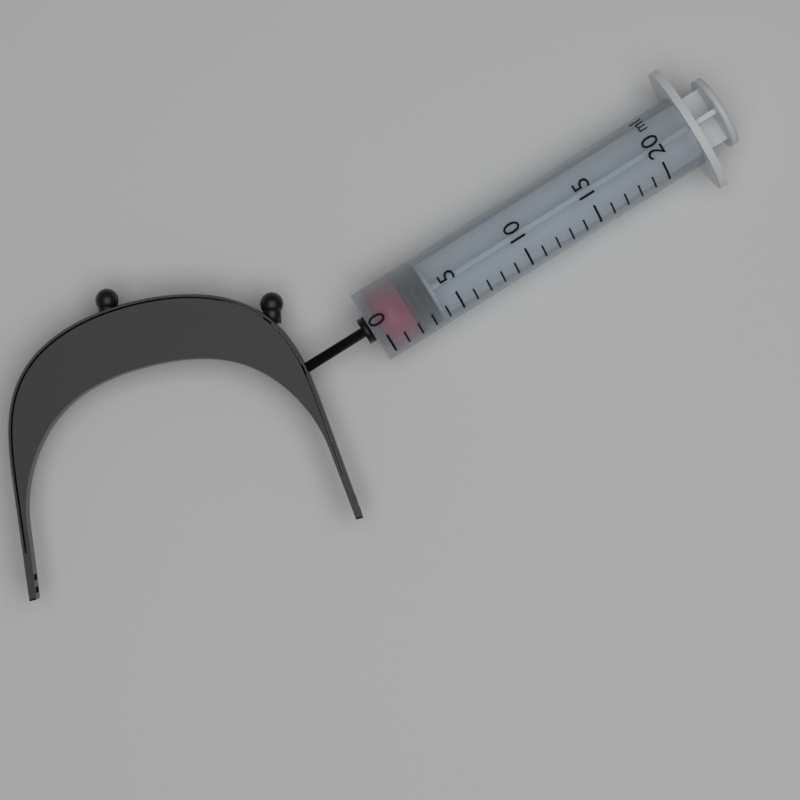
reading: 2 ml
